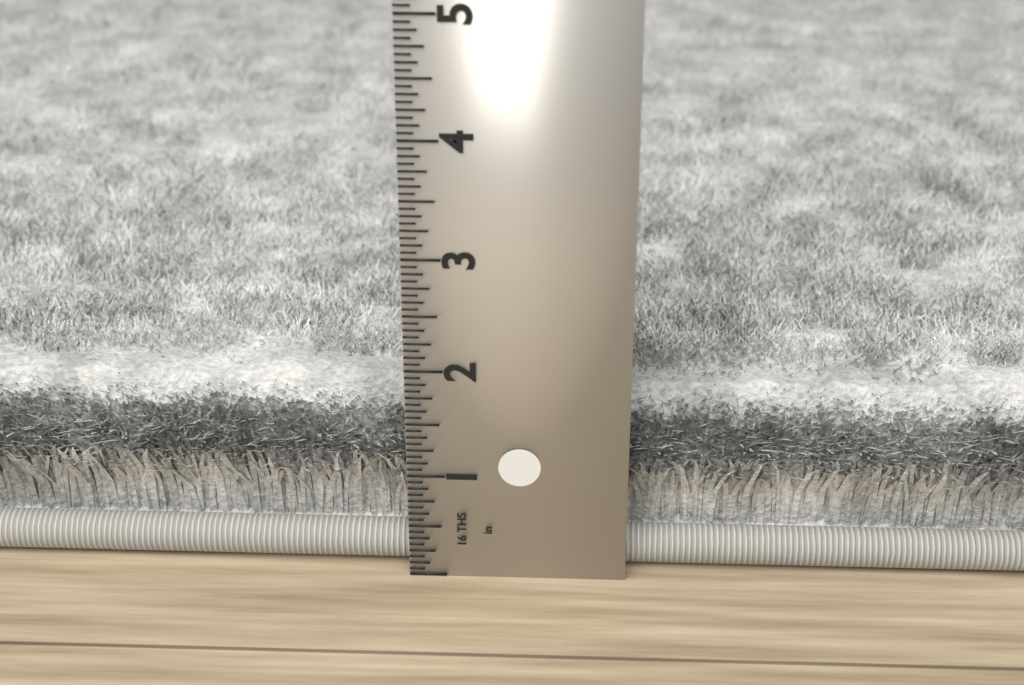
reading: 1.6250 in
